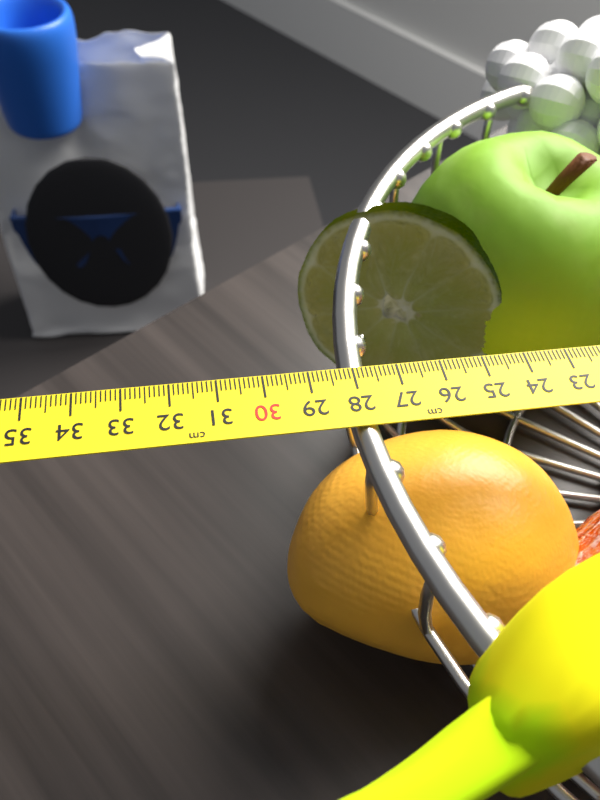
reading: 28.3 cm
